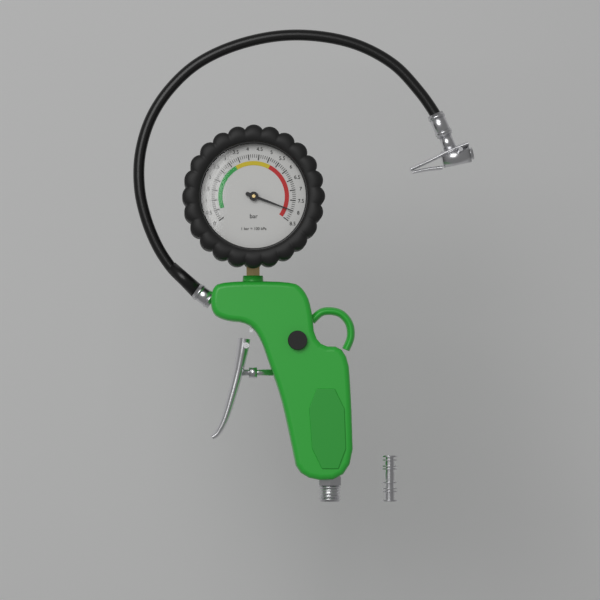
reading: 8.0 bar
